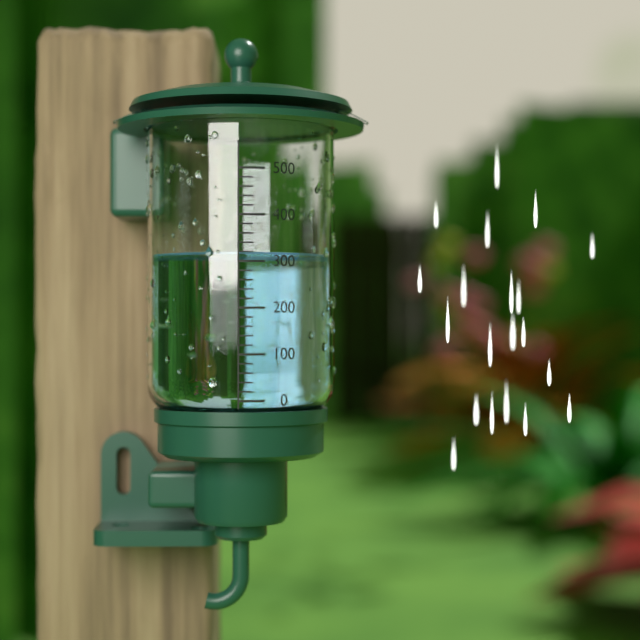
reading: 320 (no unit)
